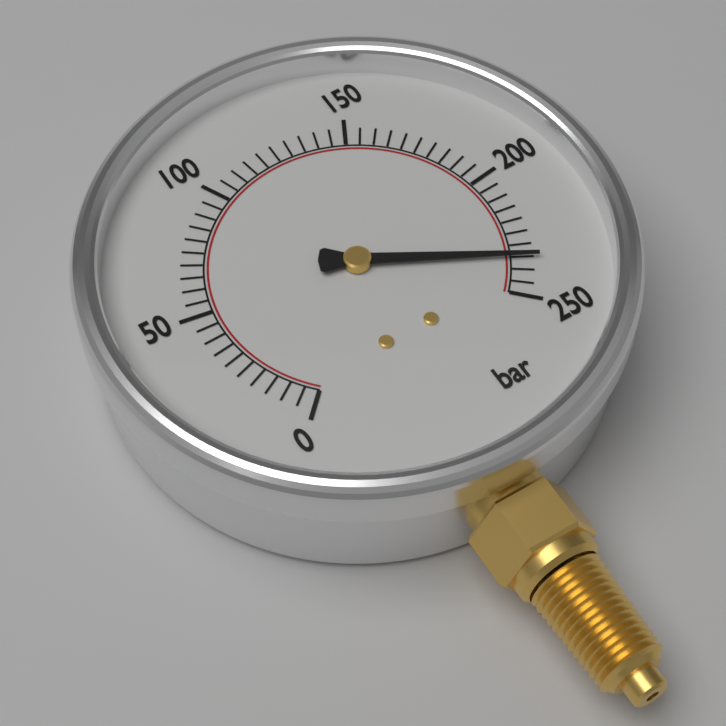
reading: 235 bar
